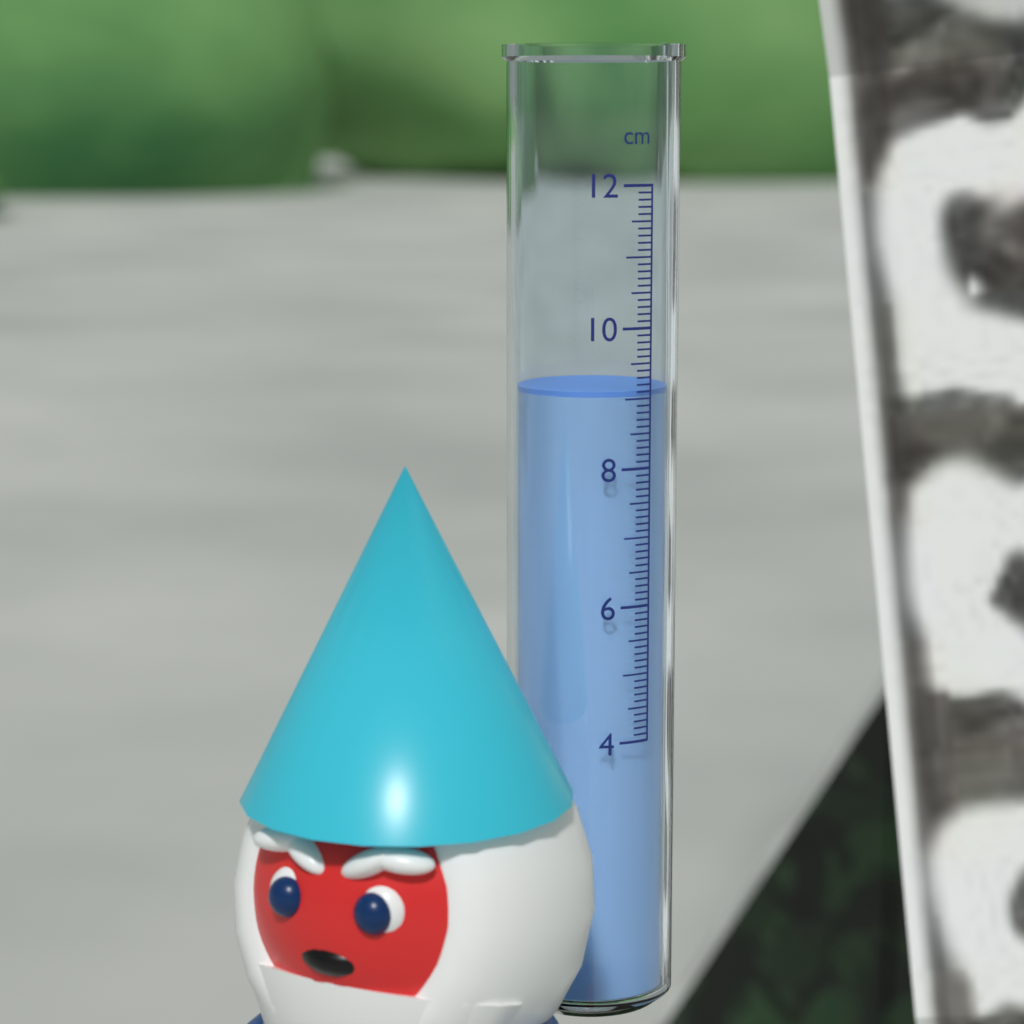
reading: 9.1 cm
